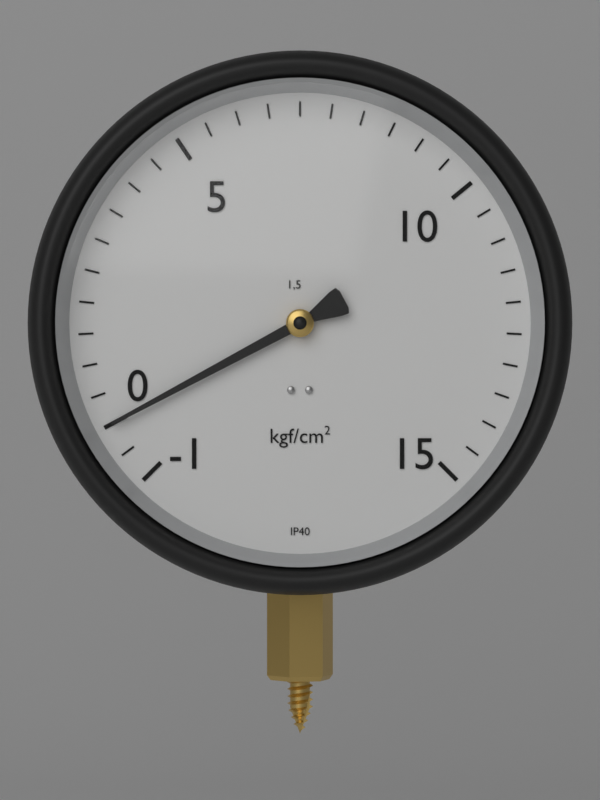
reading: 0.0 kgf/cm²
